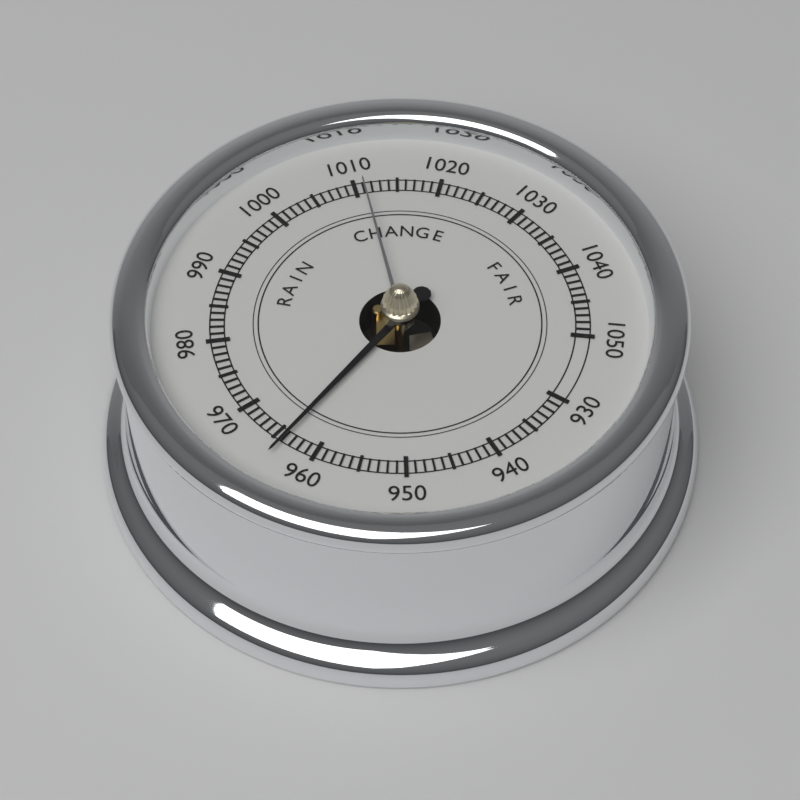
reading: 964 (no unit)
